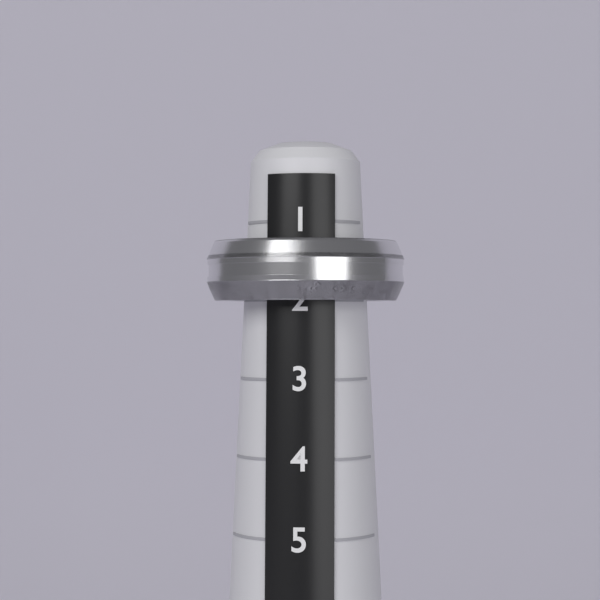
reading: 2 (no unit)
